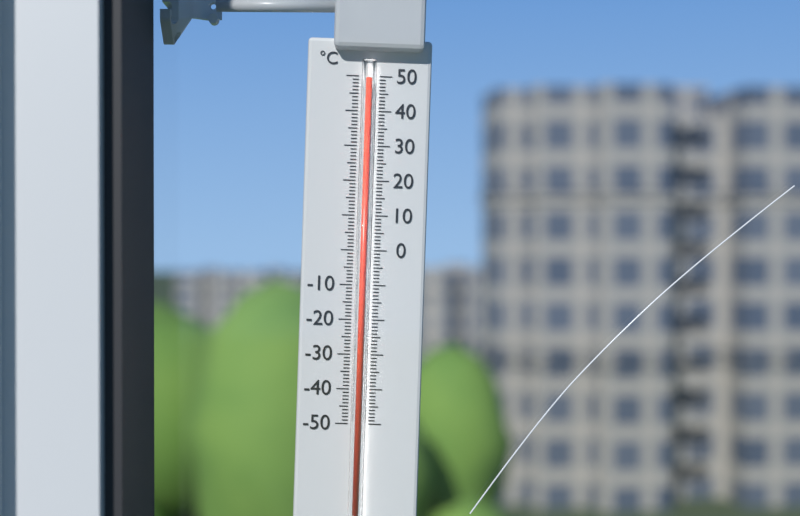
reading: 49 °C
